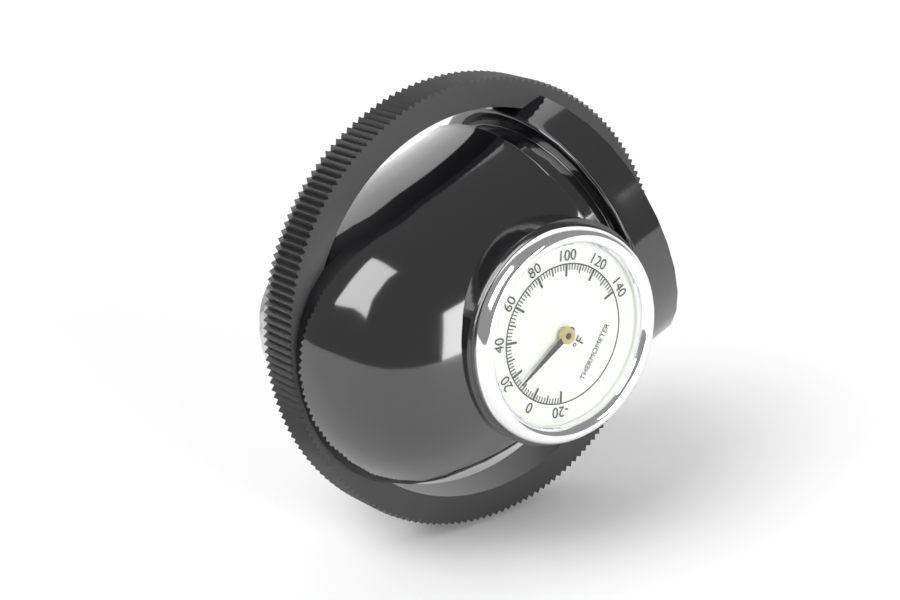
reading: 14 °F
